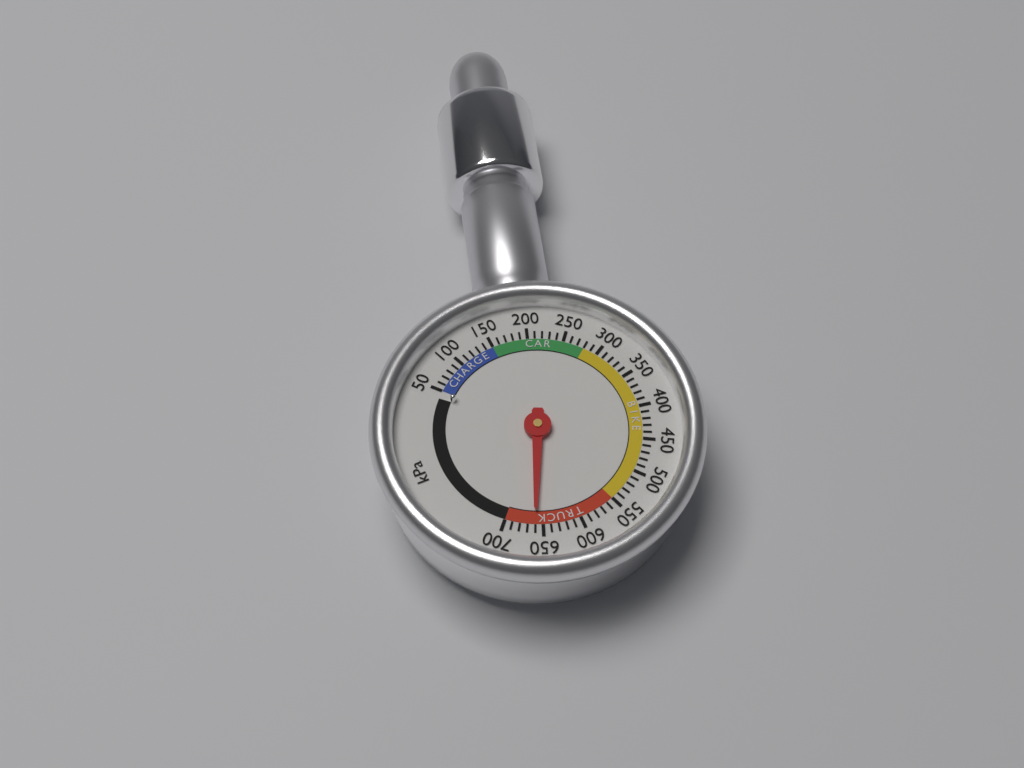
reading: 660 kPa
